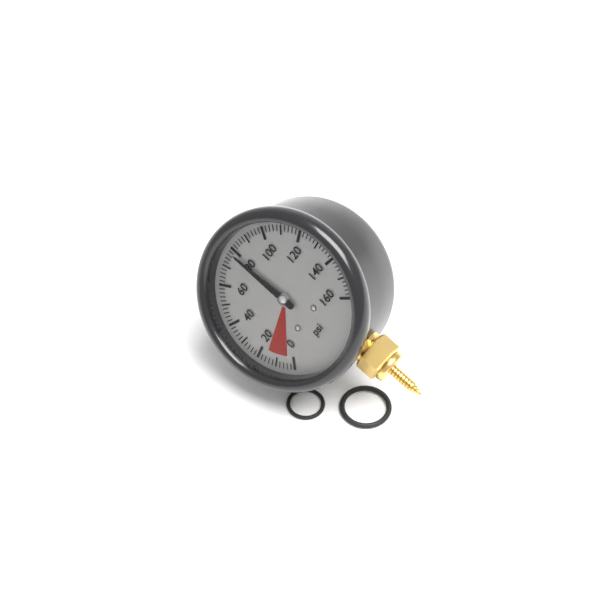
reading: 78 psi
